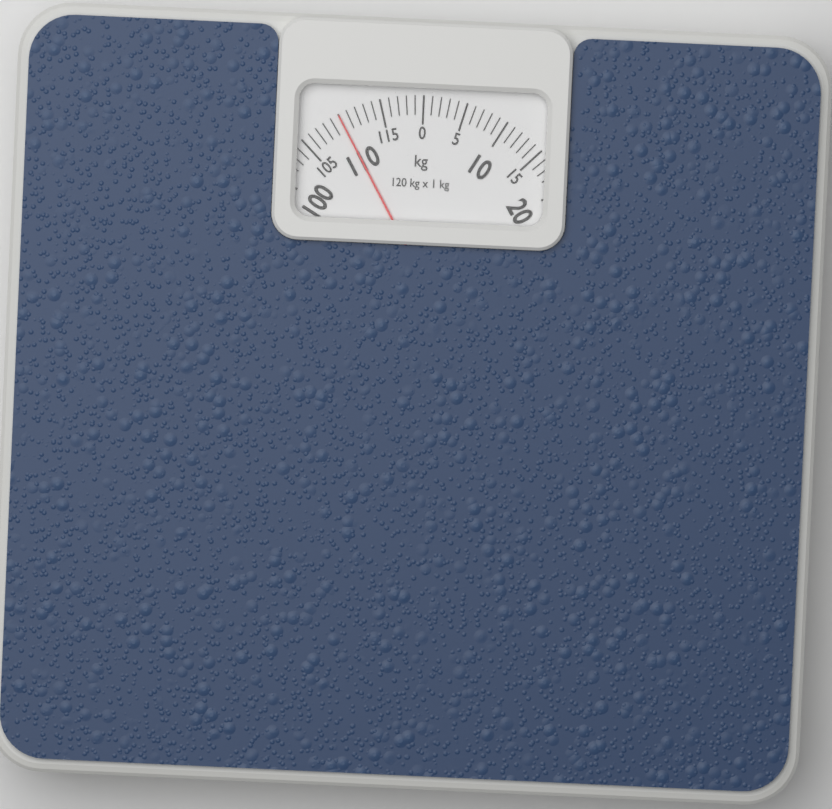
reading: 110 kg
